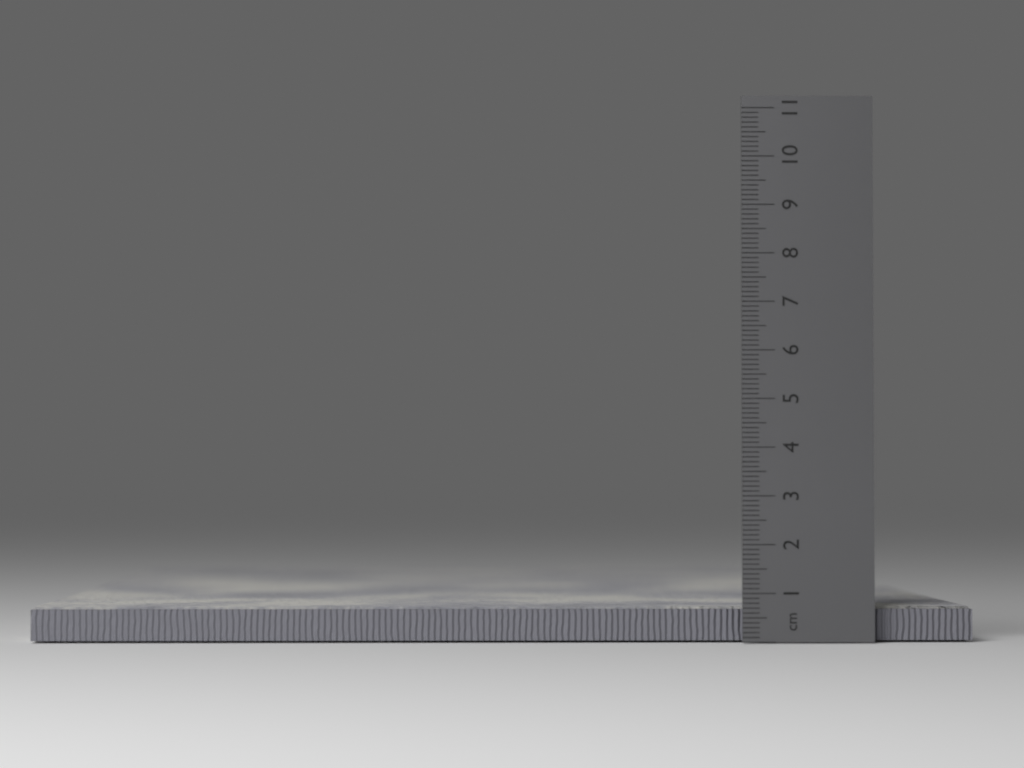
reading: 0.7 cm
